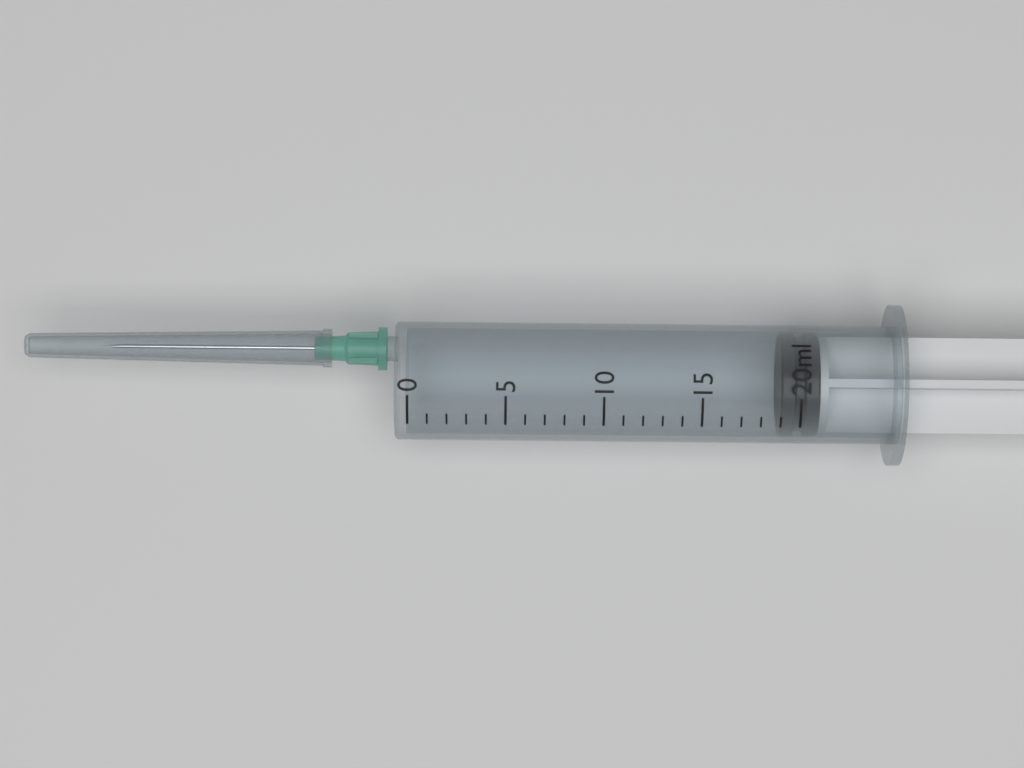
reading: 19 ml
